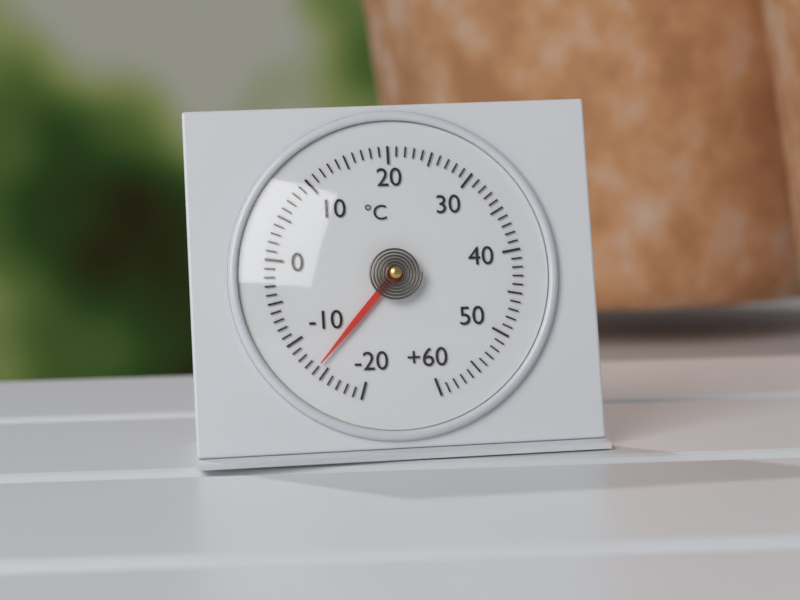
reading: -14 °C
